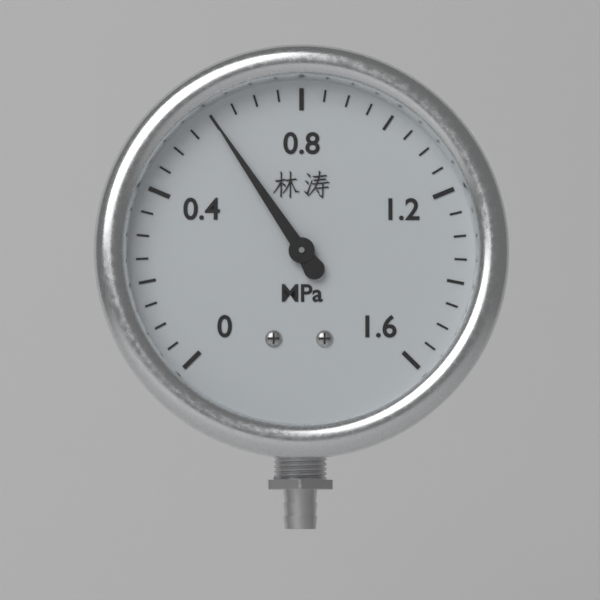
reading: 0.60 MPa
